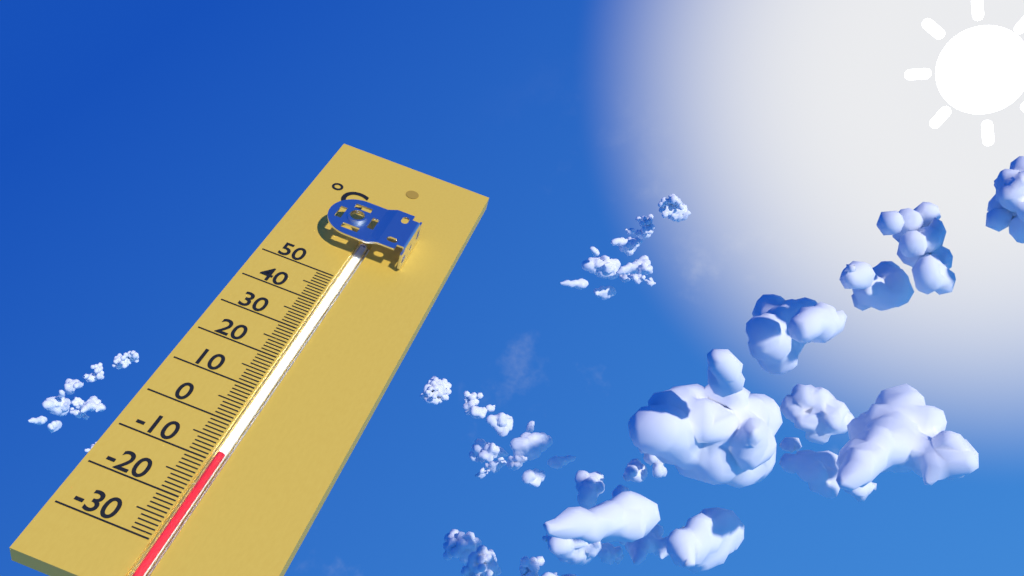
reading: -8 °C
